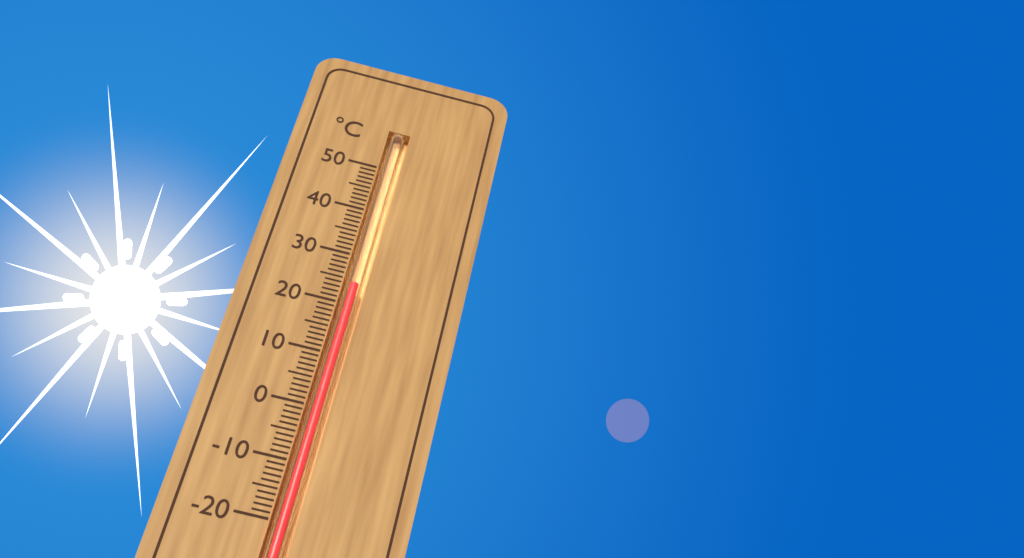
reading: 24 °C
